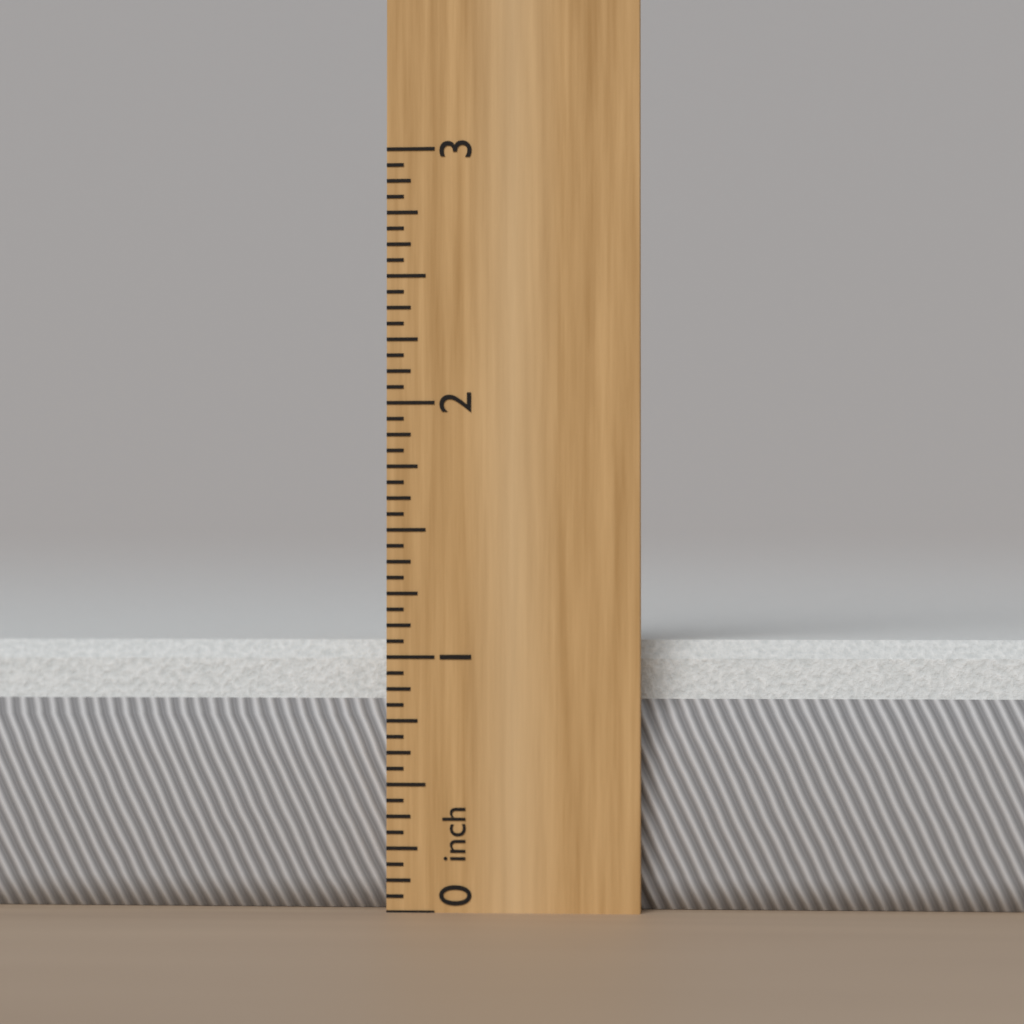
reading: 1.0625 inch
